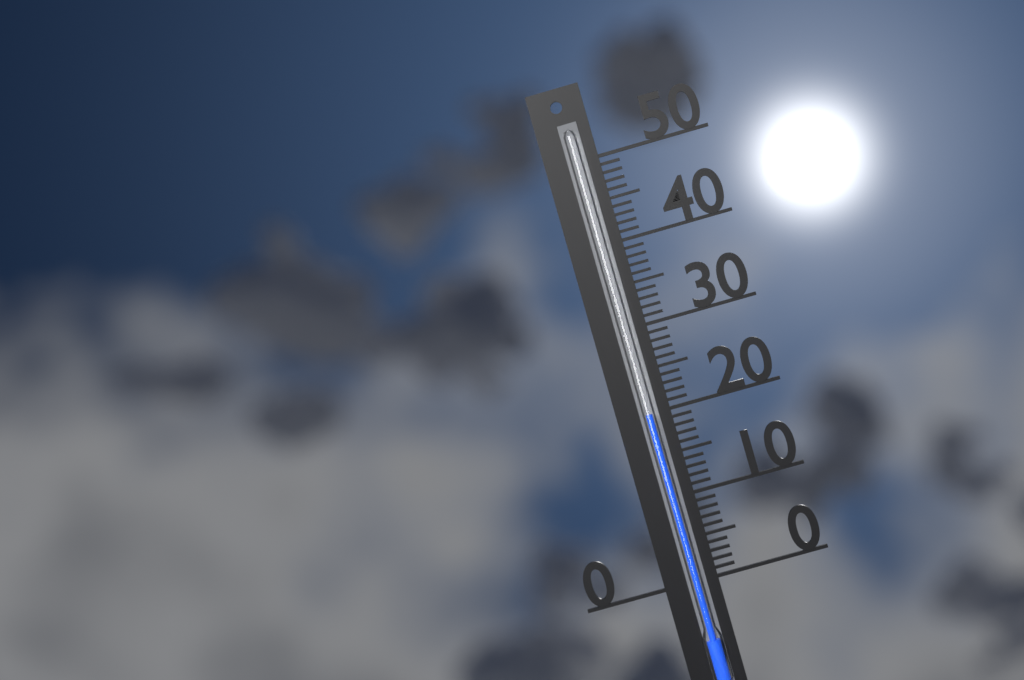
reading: 20 (no unit)
